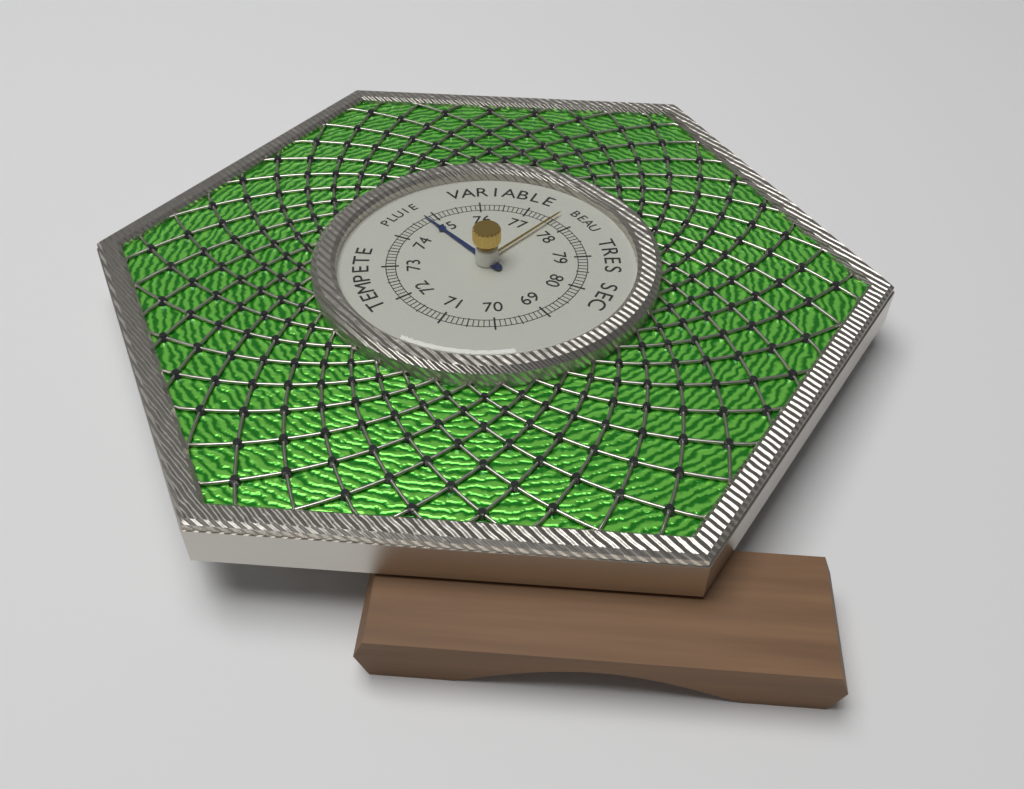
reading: 74.8 (no unit)
